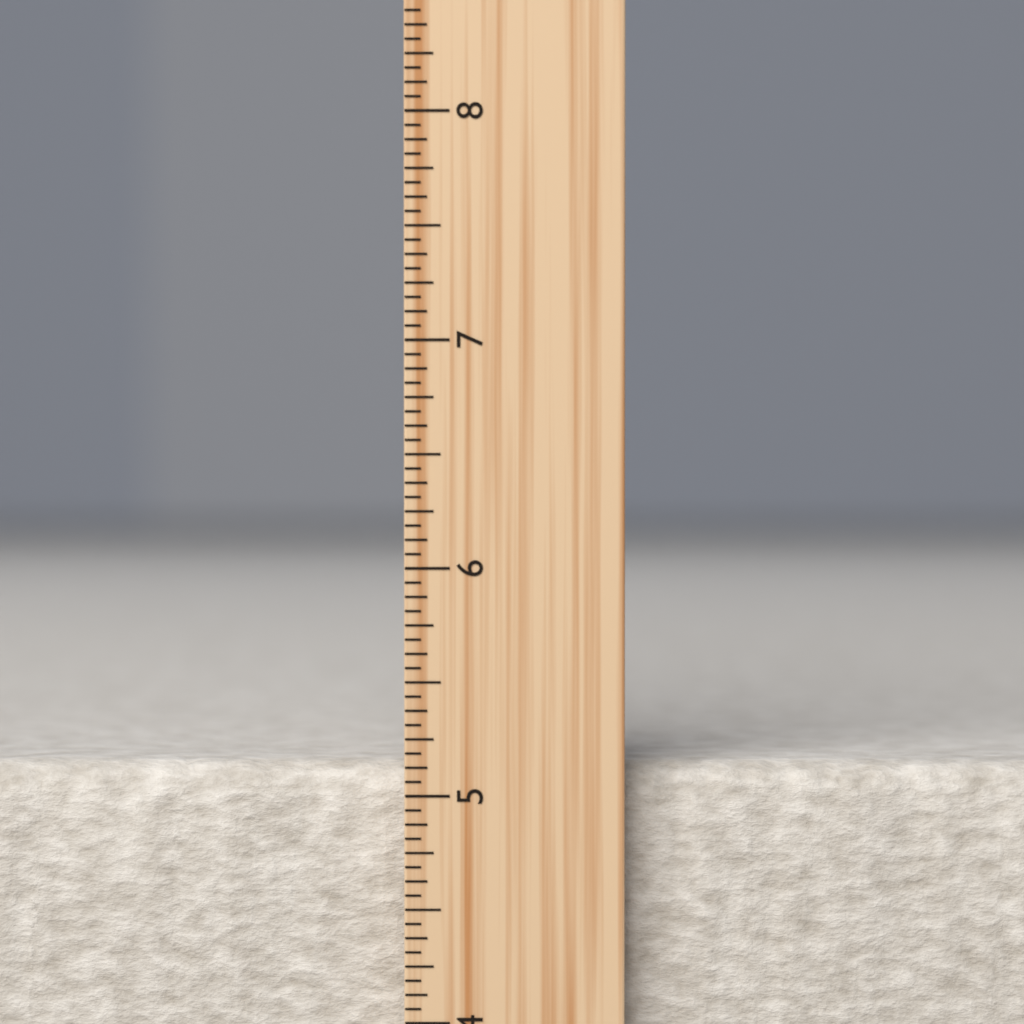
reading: 5.1250 inch
